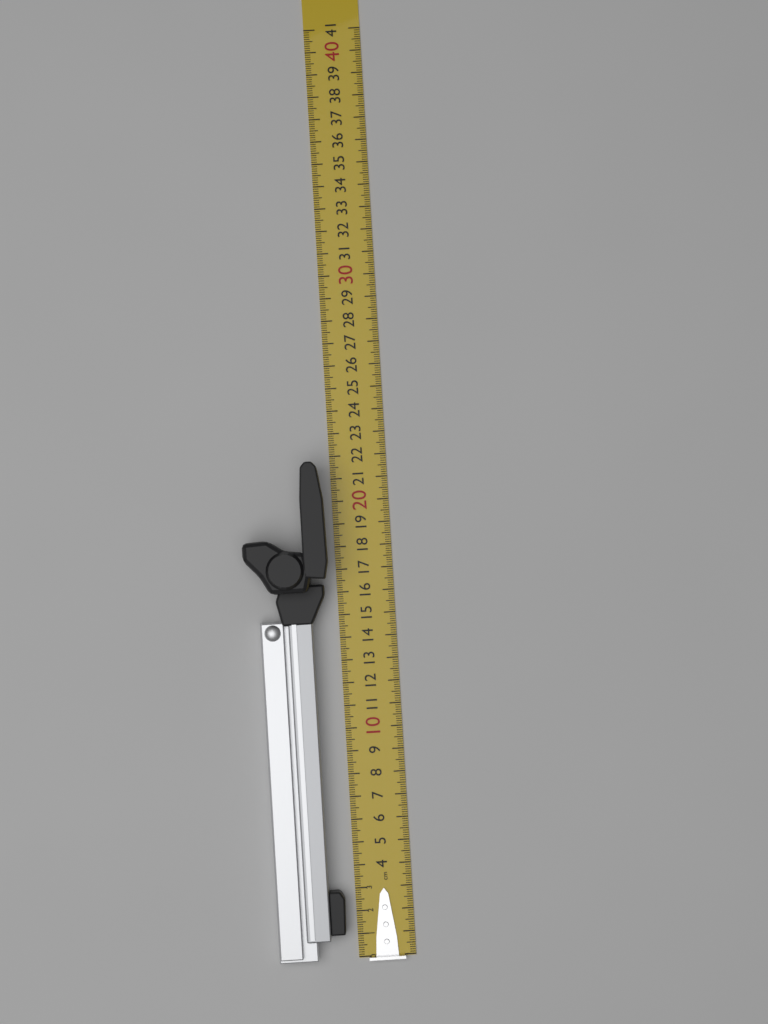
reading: 21.7 cm
